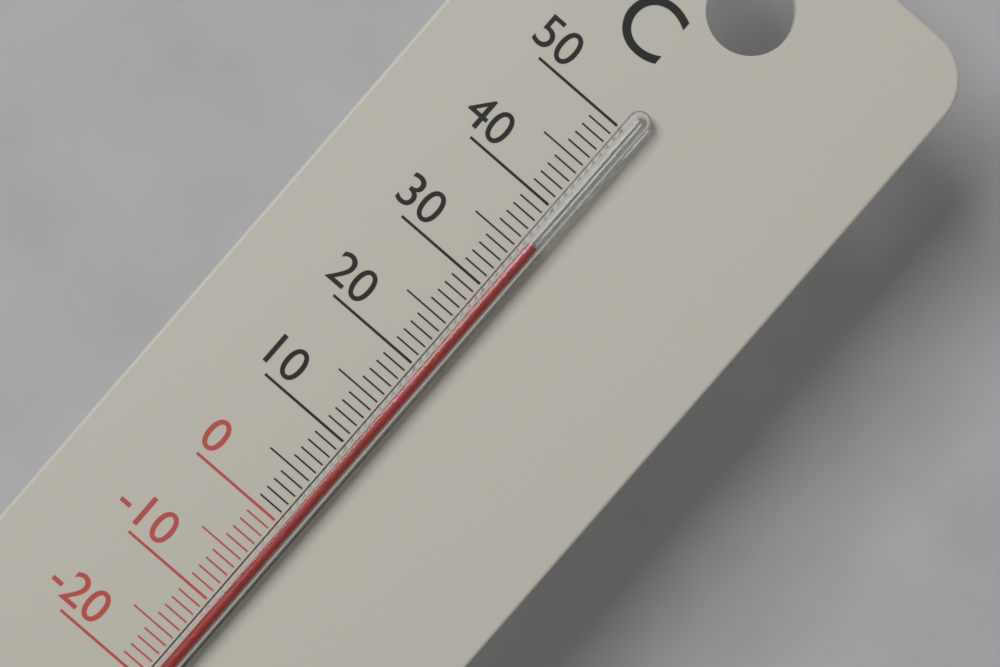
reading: 36 °C
